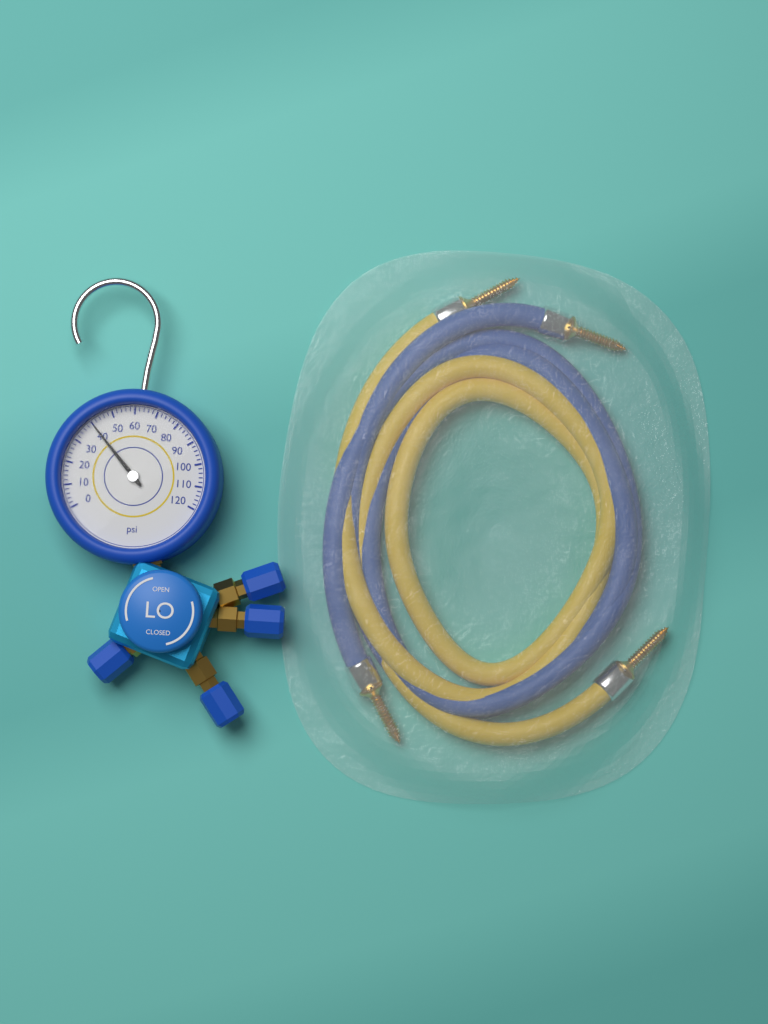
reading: 40 psi
